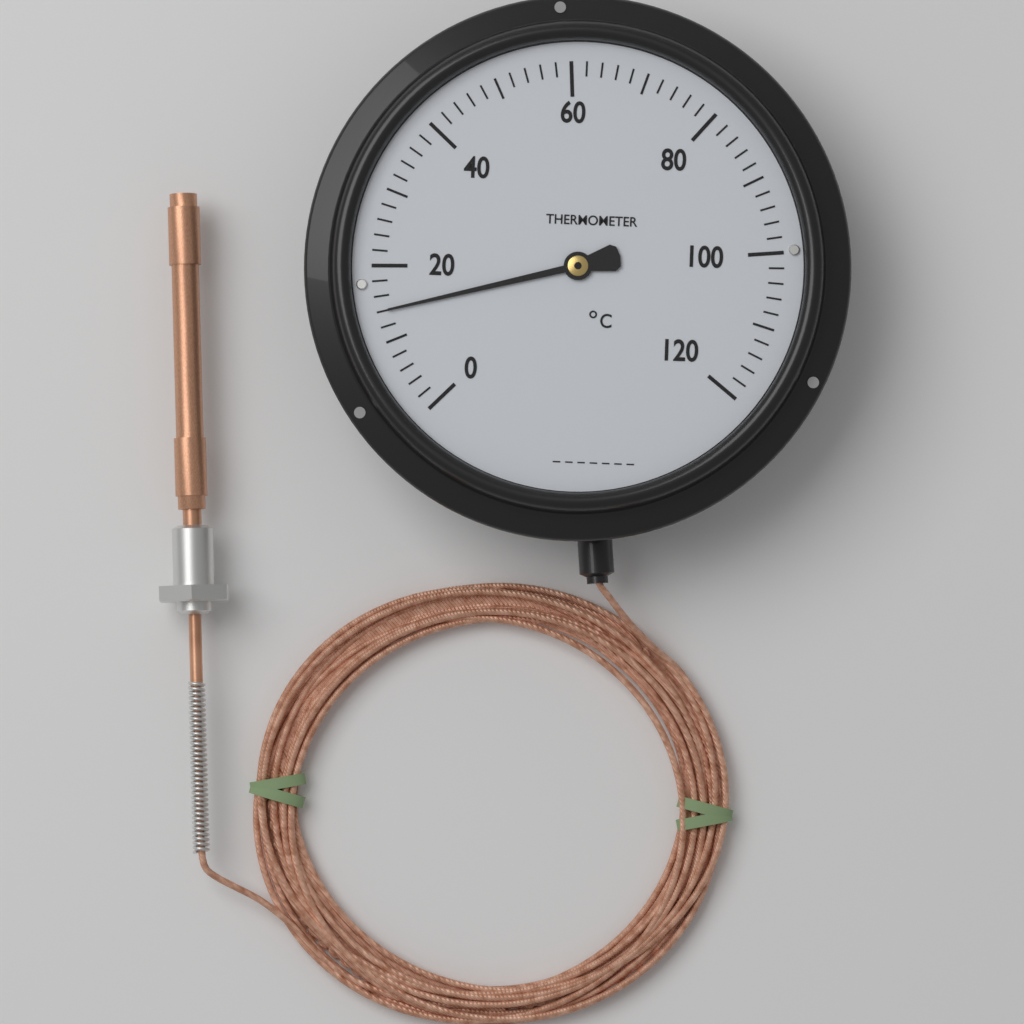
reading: 14 °C
